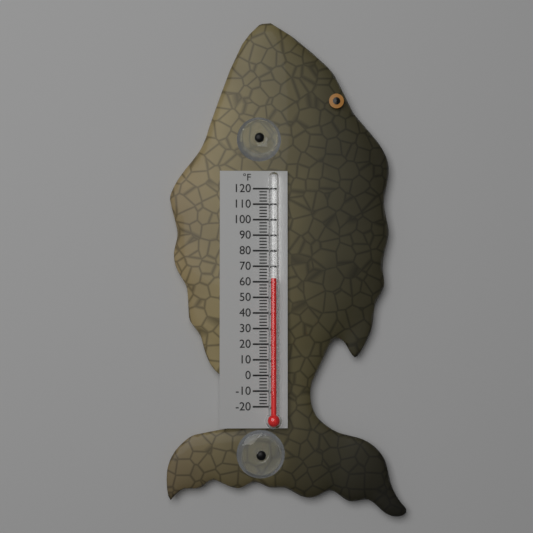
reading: 62 °F
